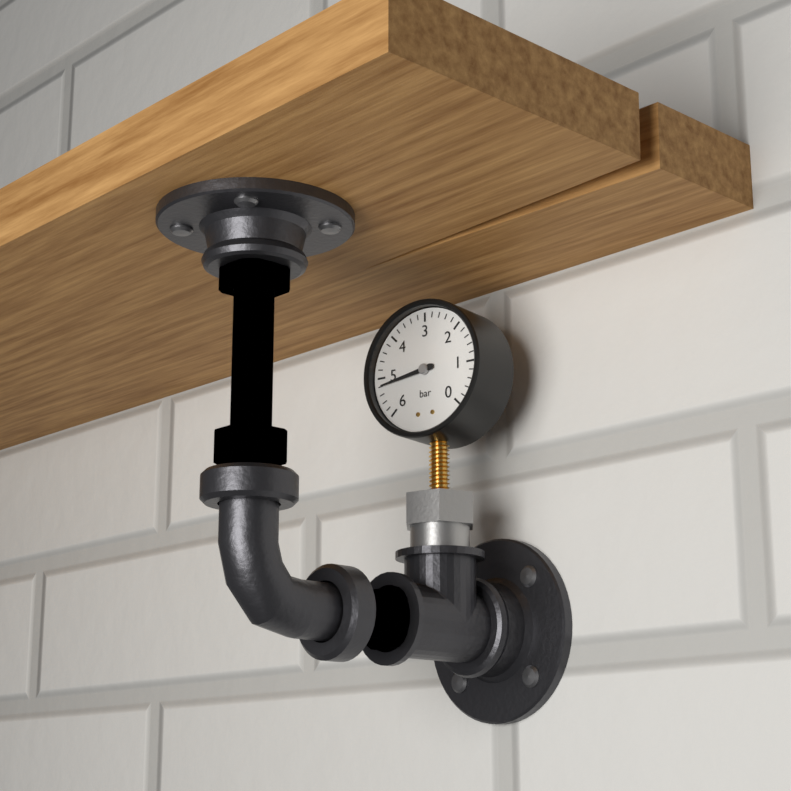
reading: 5.2 bar
